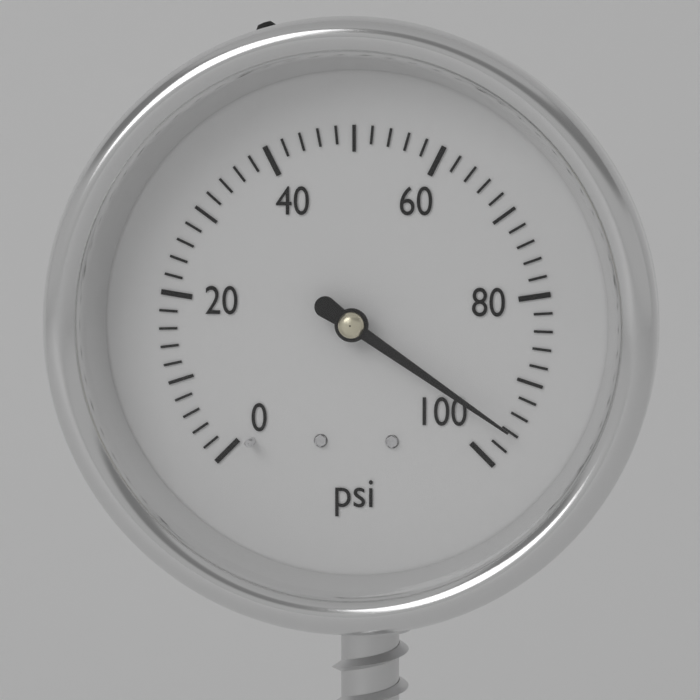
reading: 96 psi
